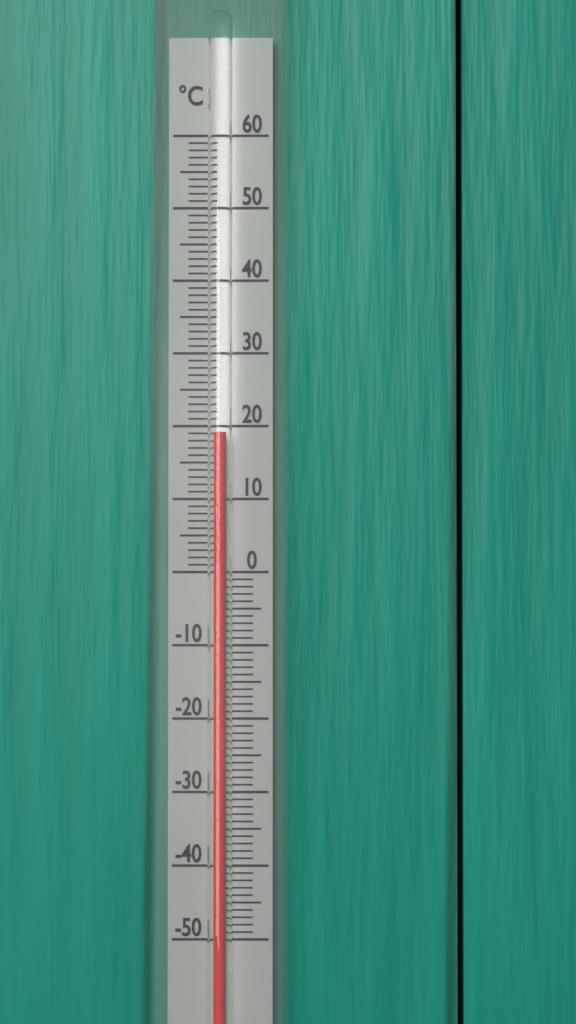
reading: 19 °C
